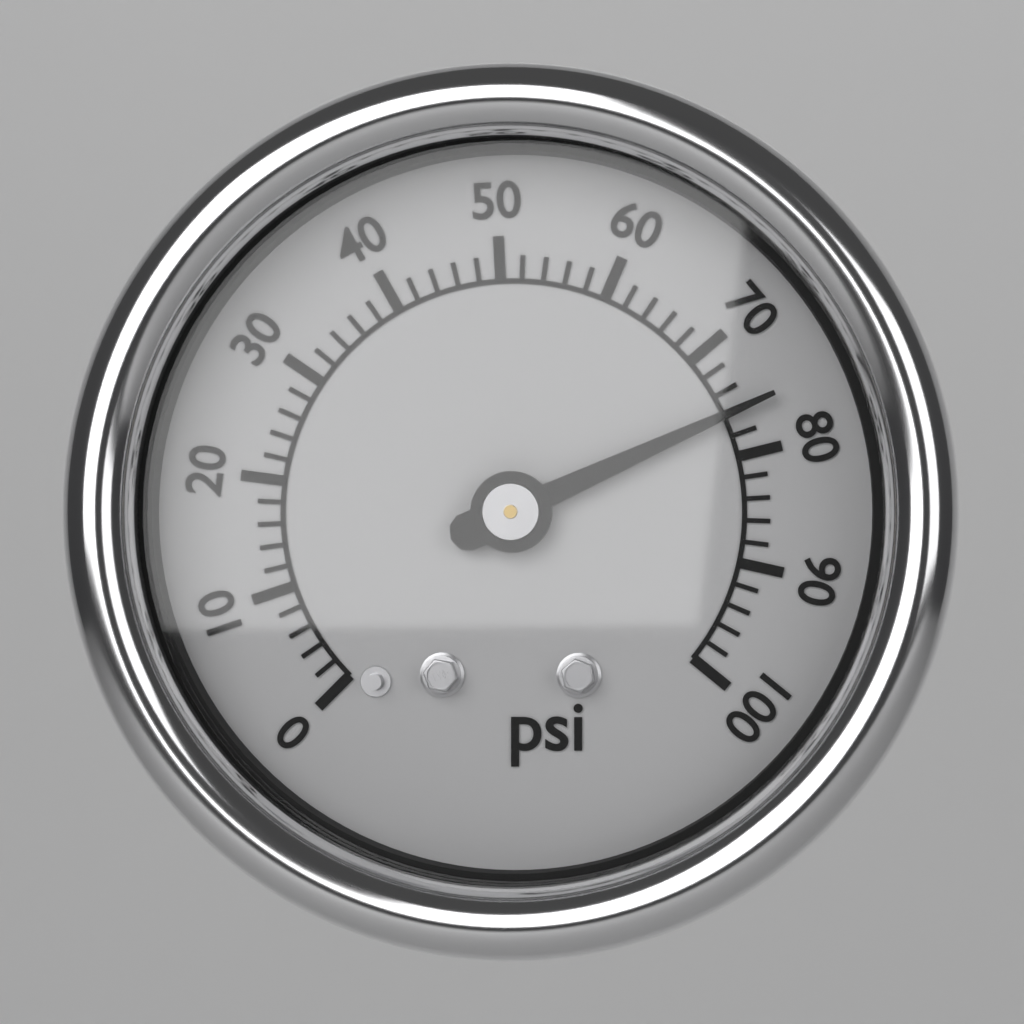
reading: 76 psi
